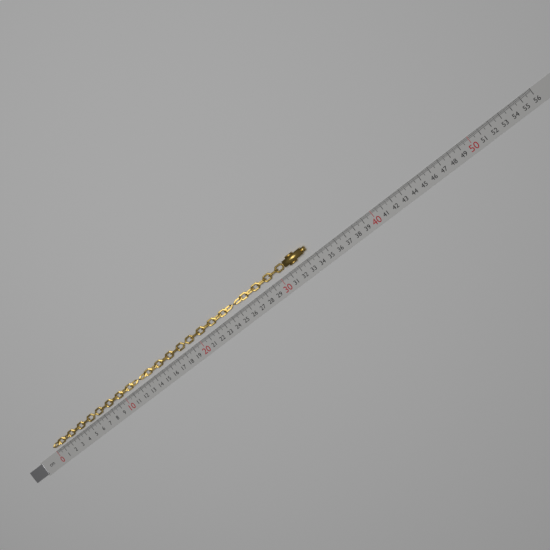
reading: 33.5 cm
